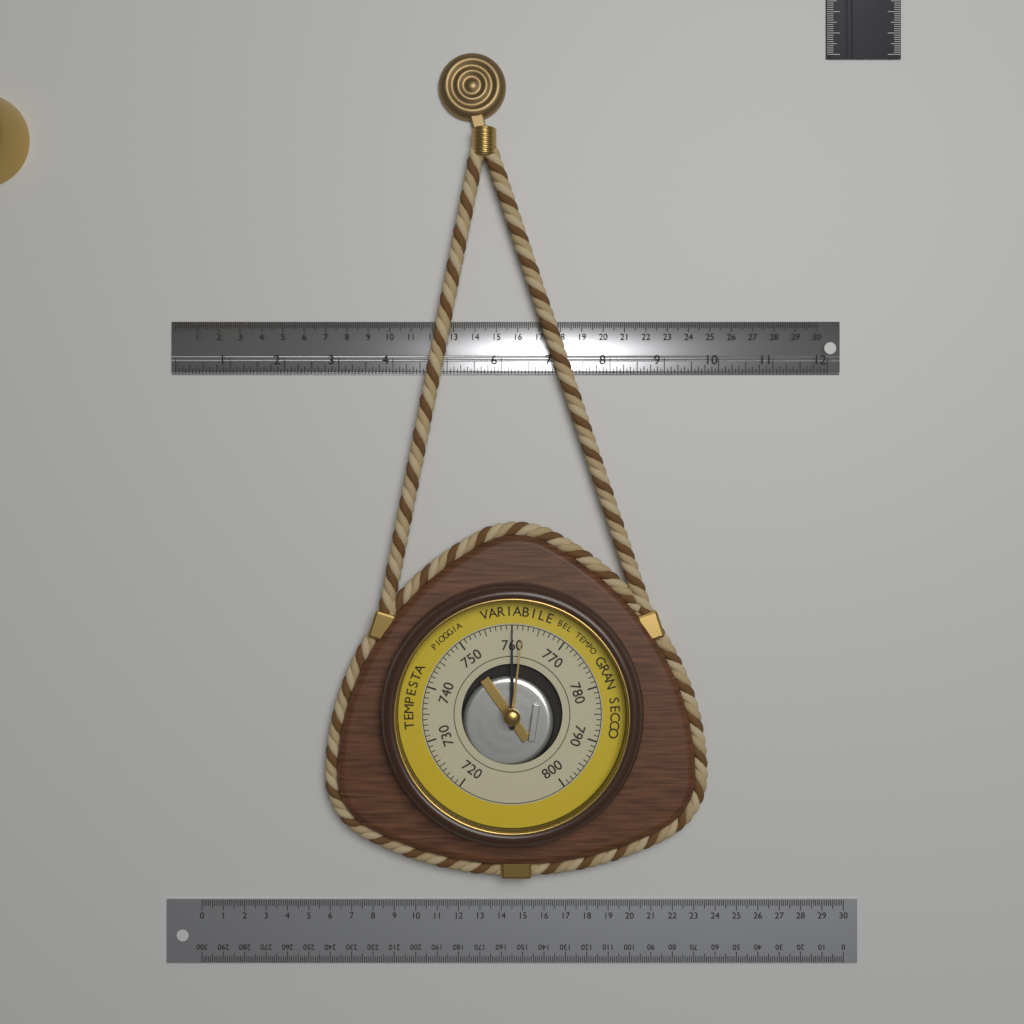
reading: 760 (no unit)
